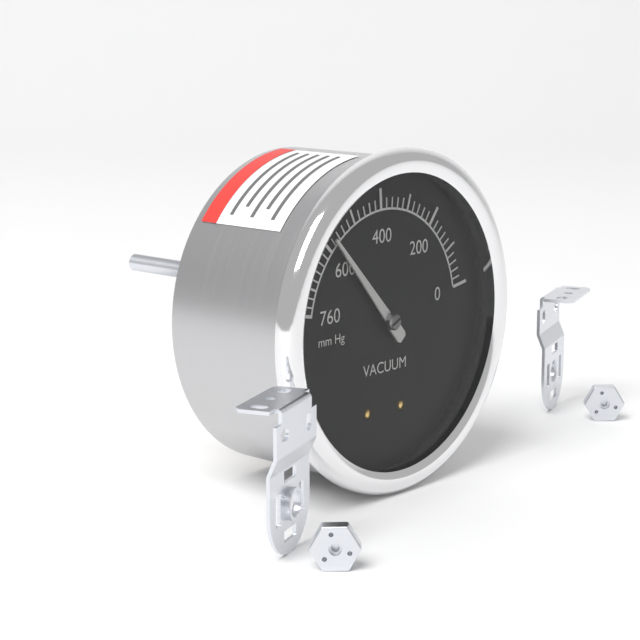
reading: 580 mm Hg
